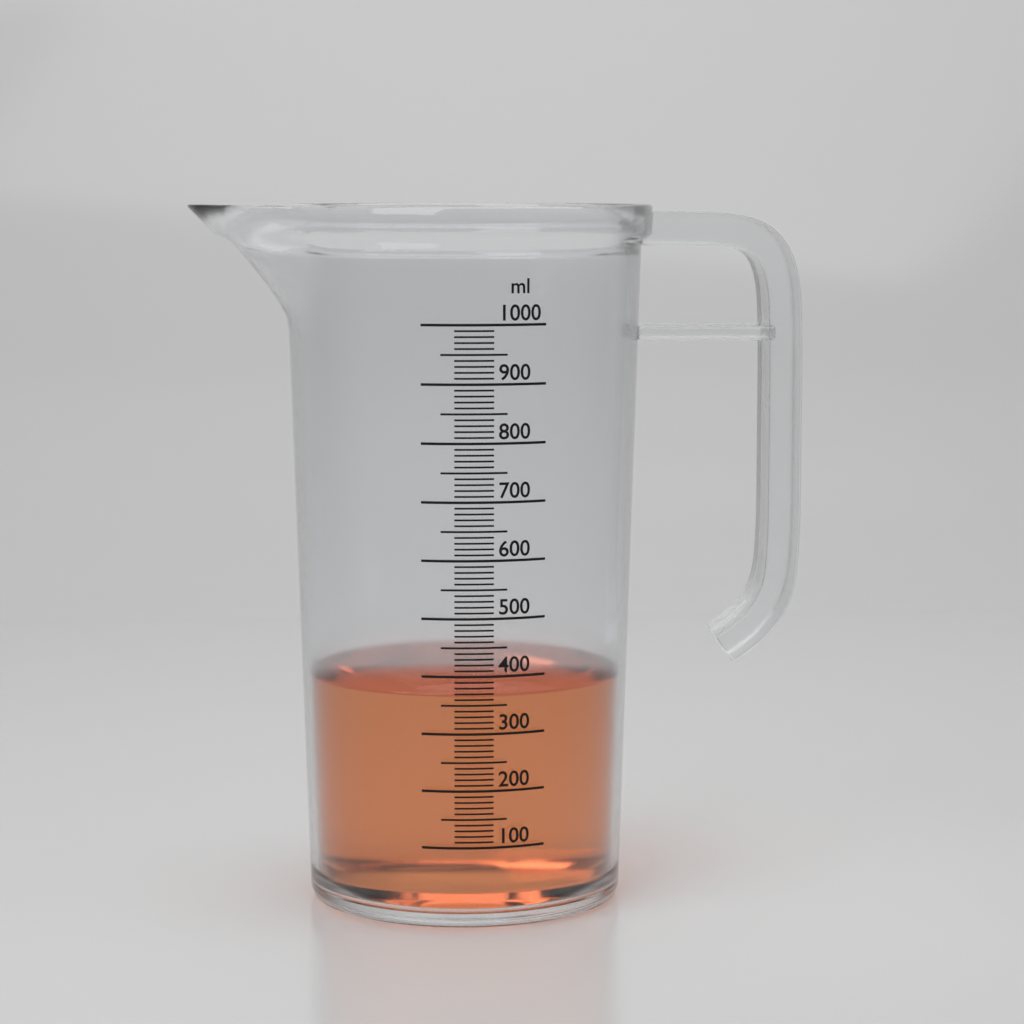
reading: 370 ml
